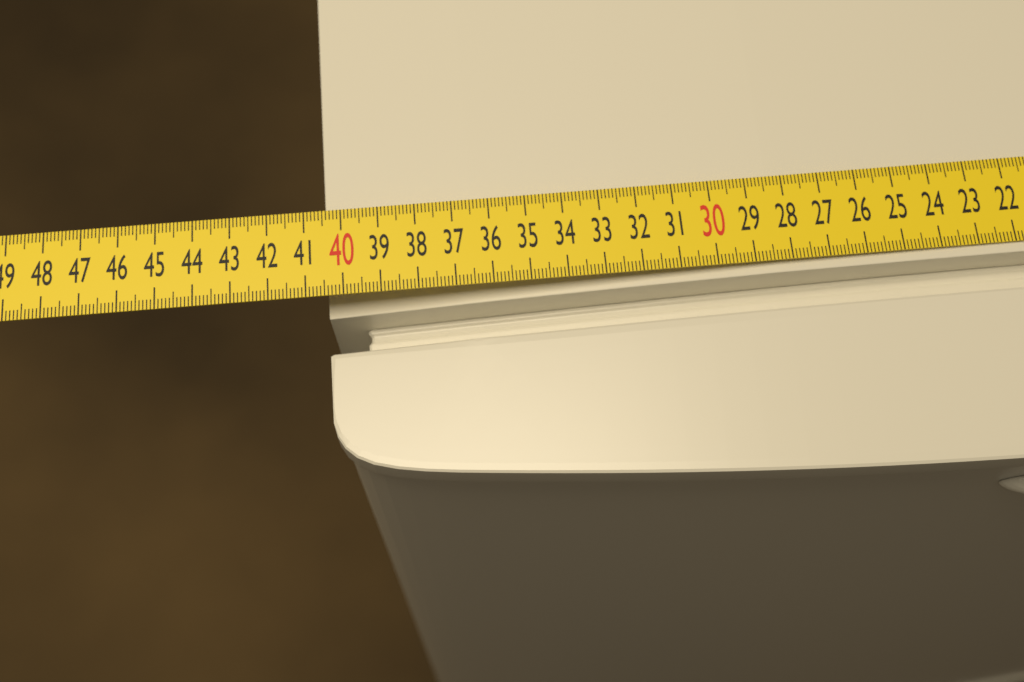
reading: 40.5 cm
